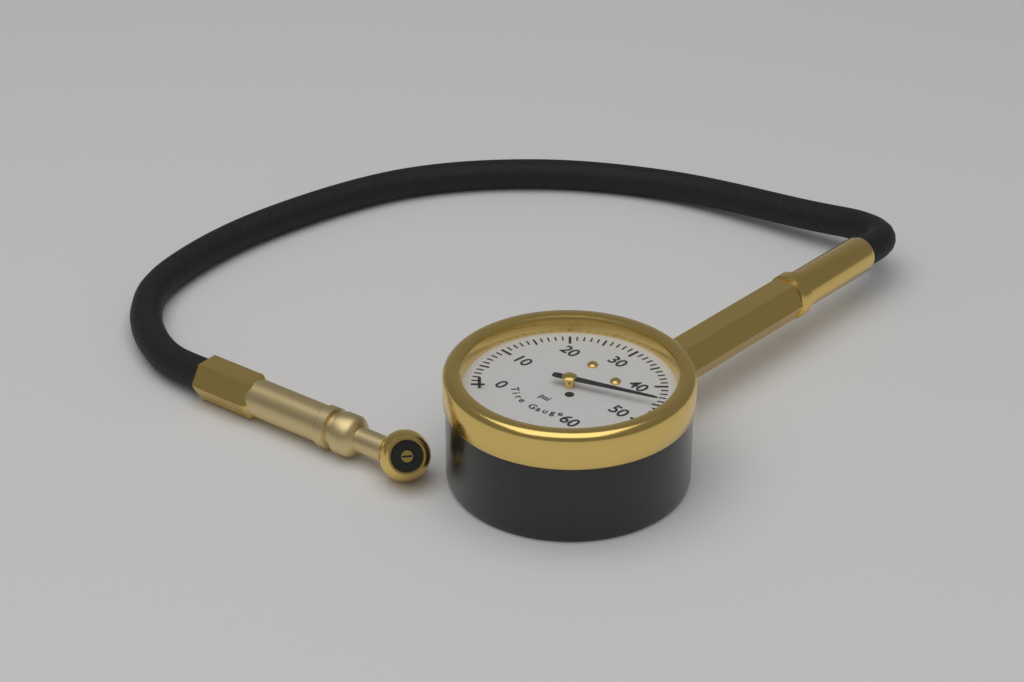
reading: 45 psi
